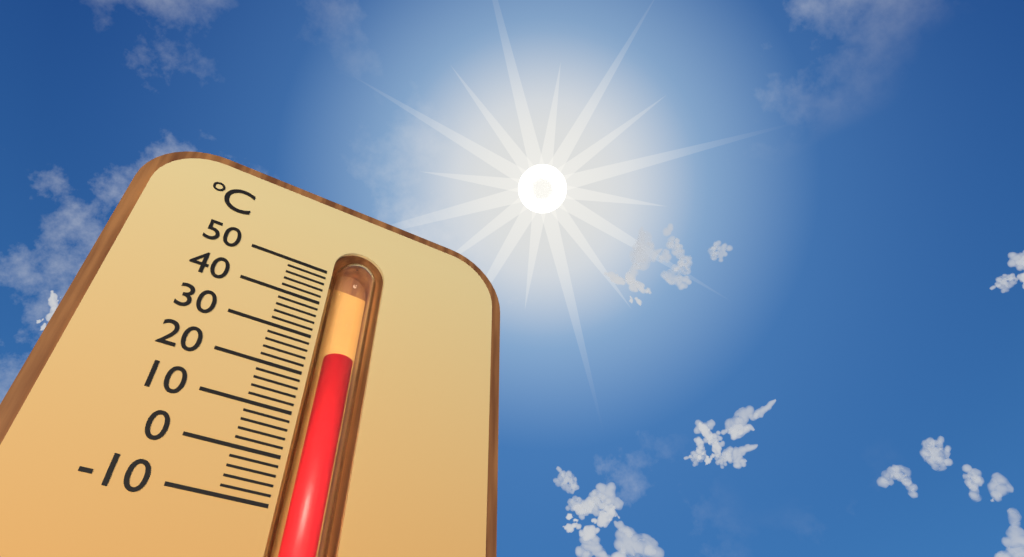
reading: 28 °C
